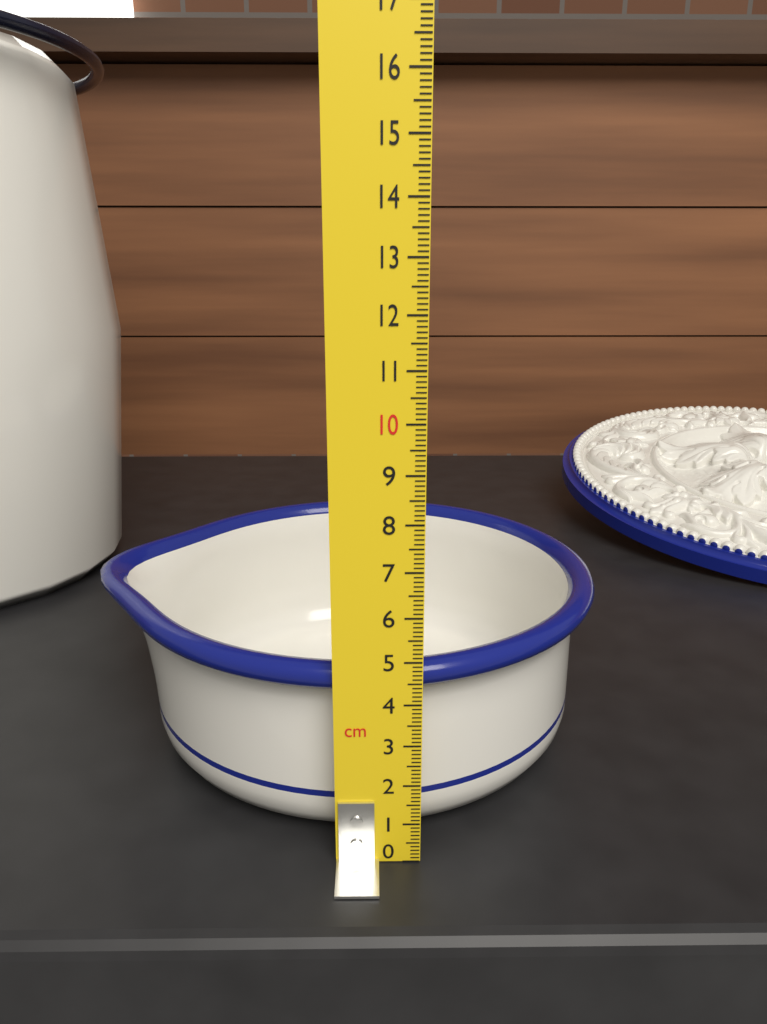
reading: 4.8 cm
